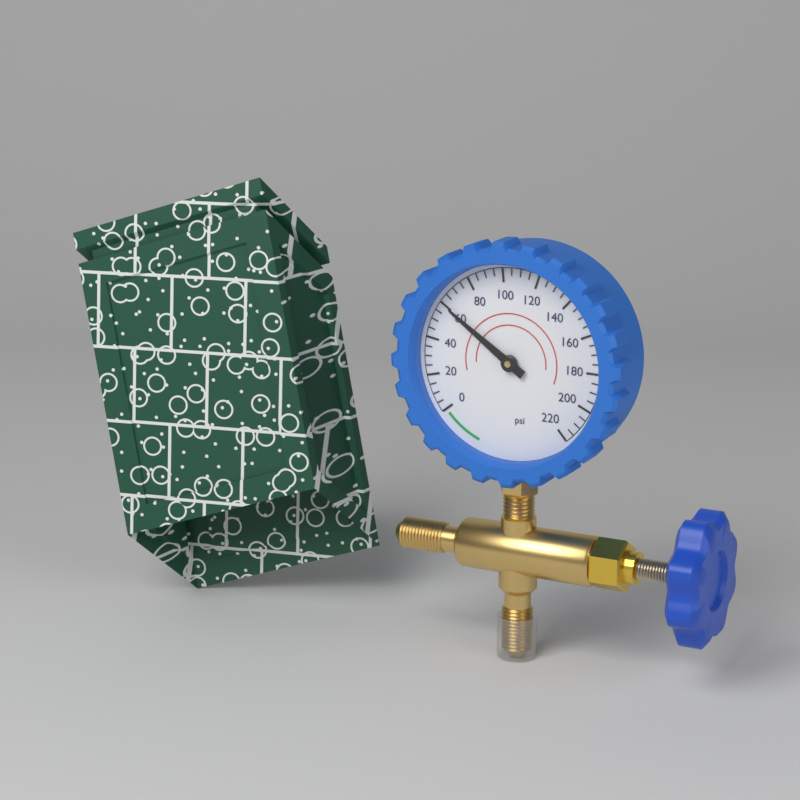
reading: 60 psi
